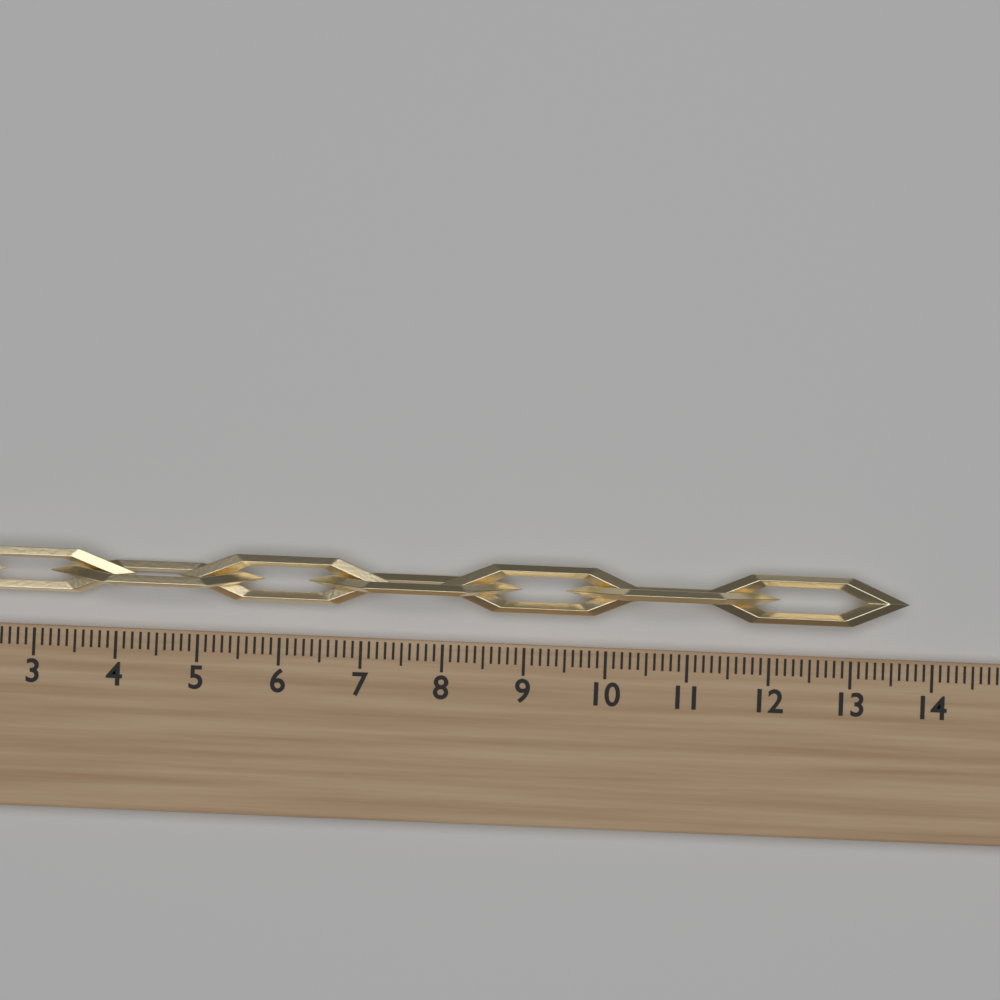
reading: 13.7 (no unit)
